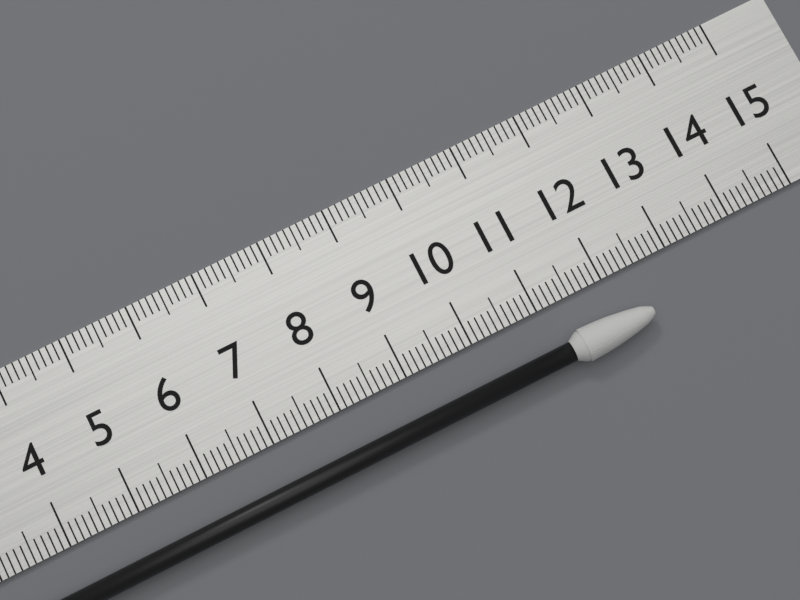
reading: 12.4 cm
